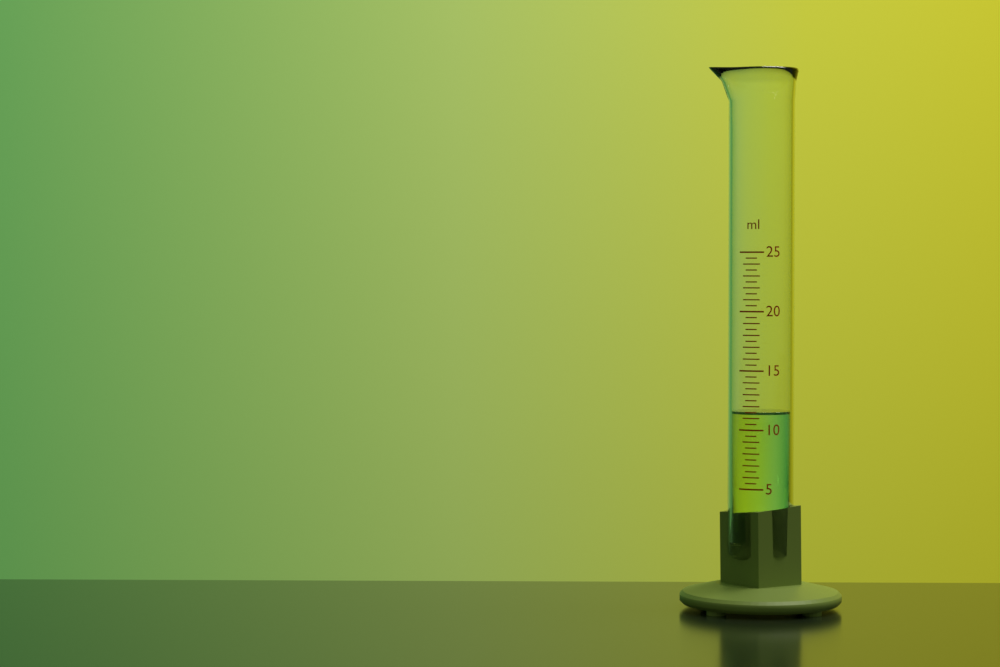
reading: 11.5 ml
